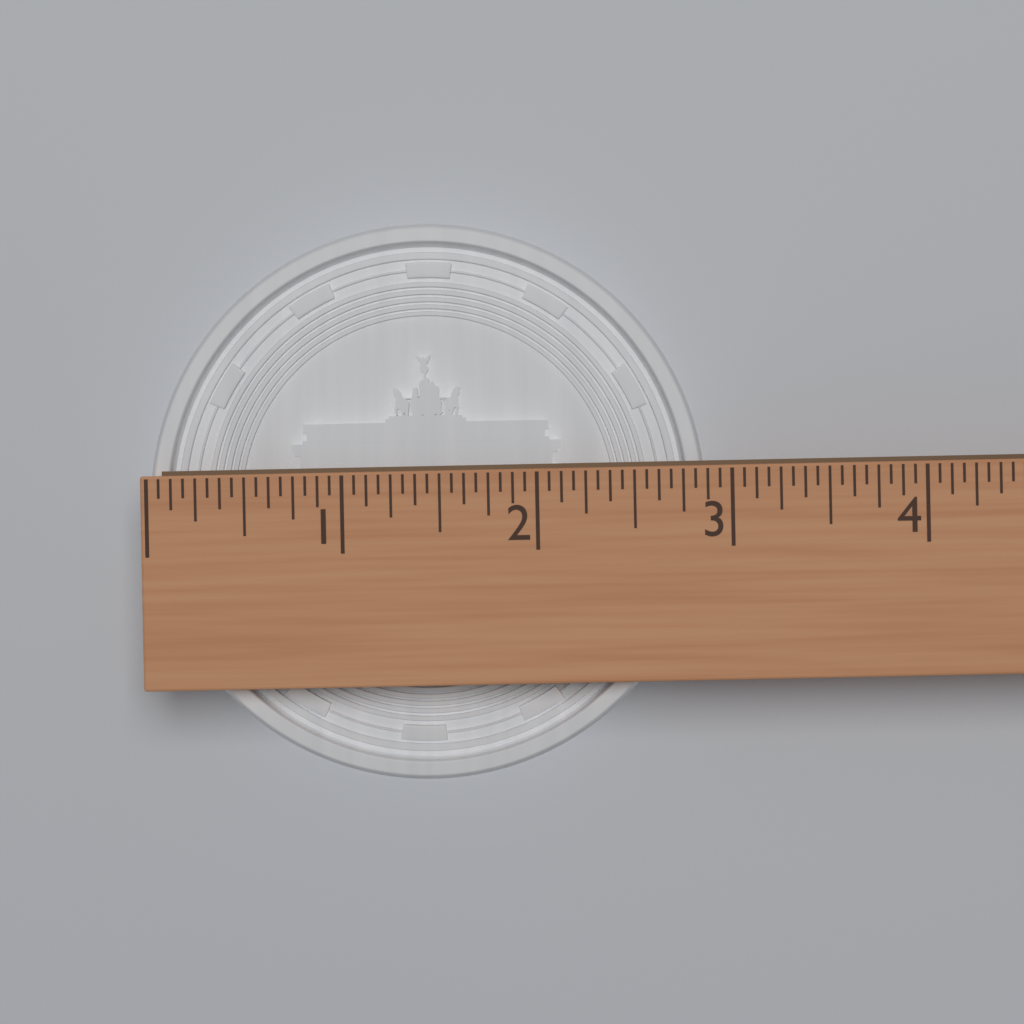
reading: 2.8750 (no unit)
